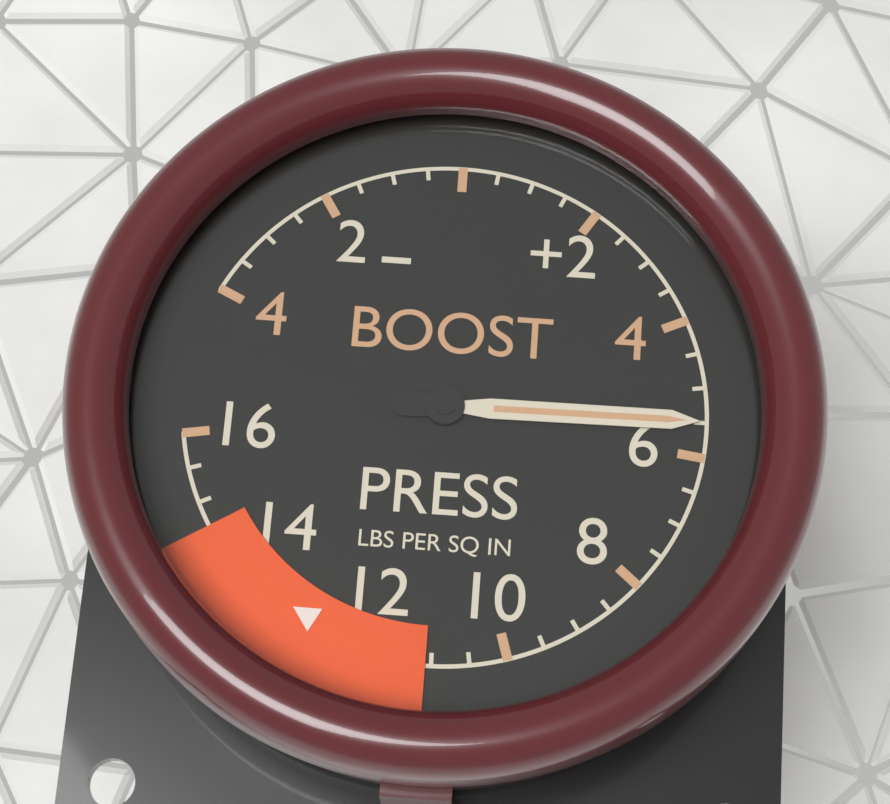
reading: 5.5 psi
